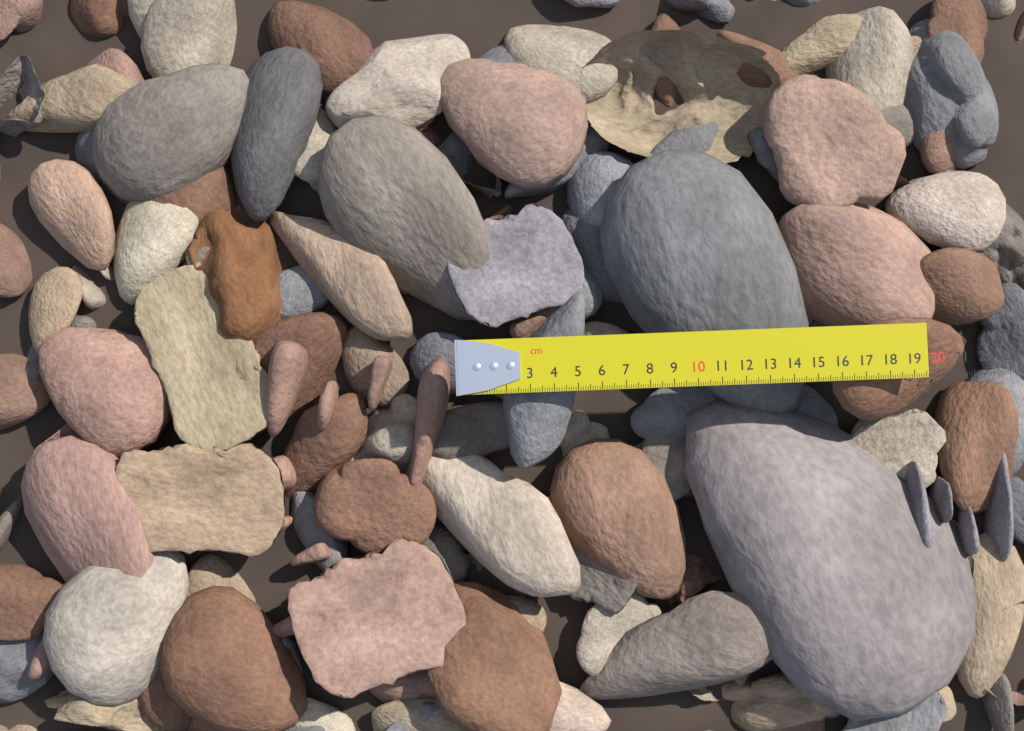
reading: 19.6 cm
